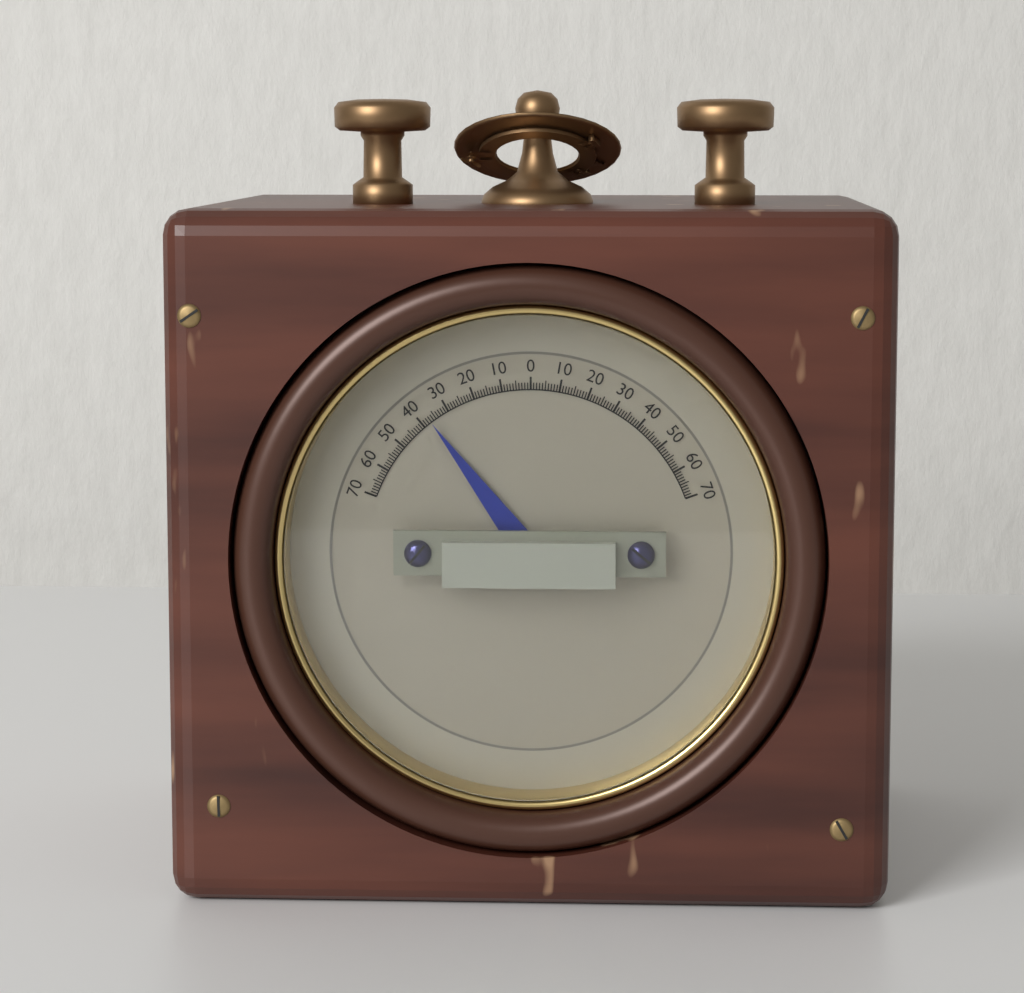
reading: -37 (no unit)
